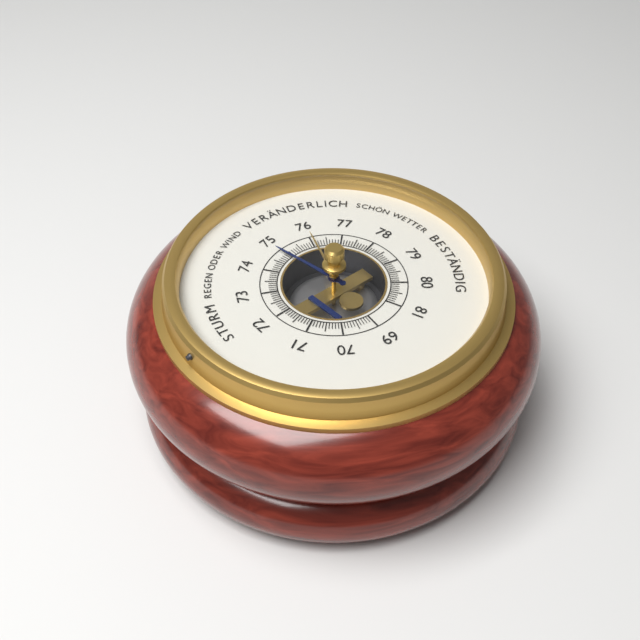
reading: 74.9 (no unit)
